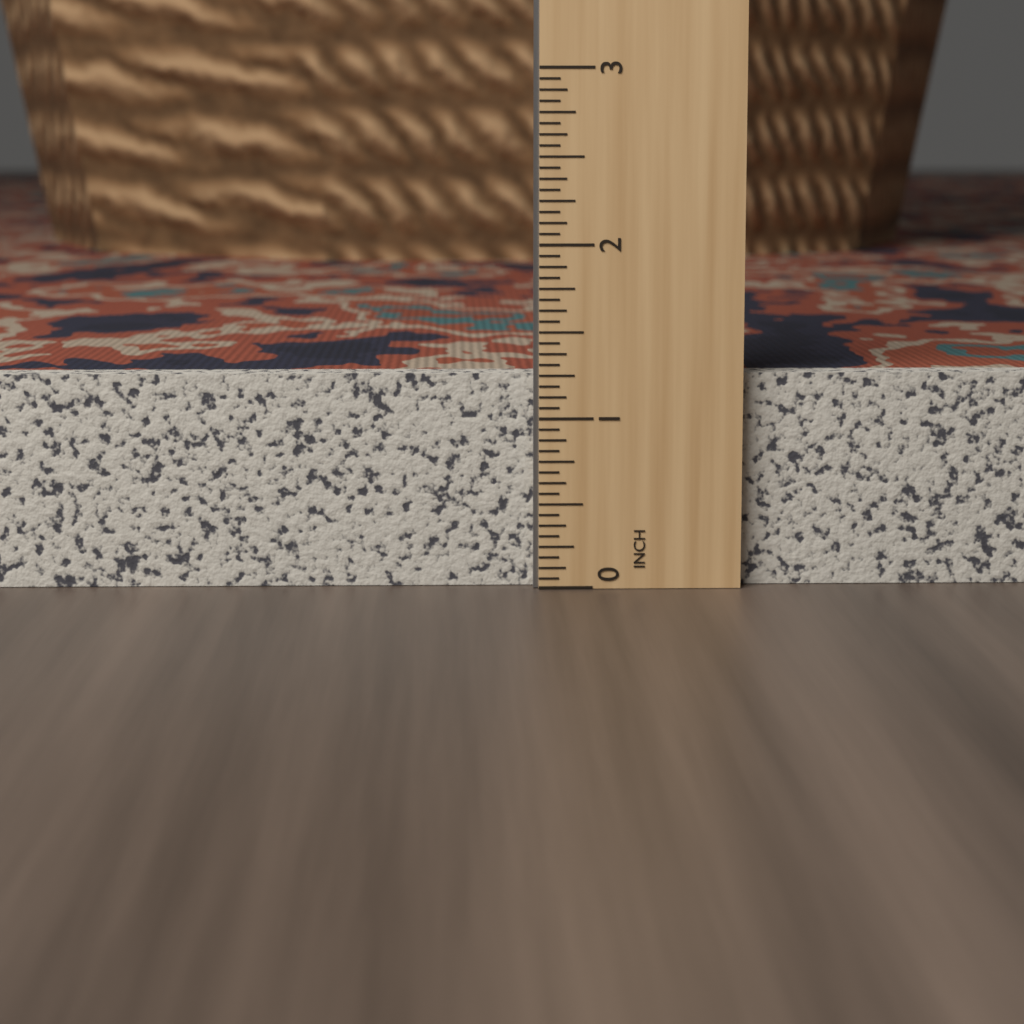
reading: 1.2500 in
